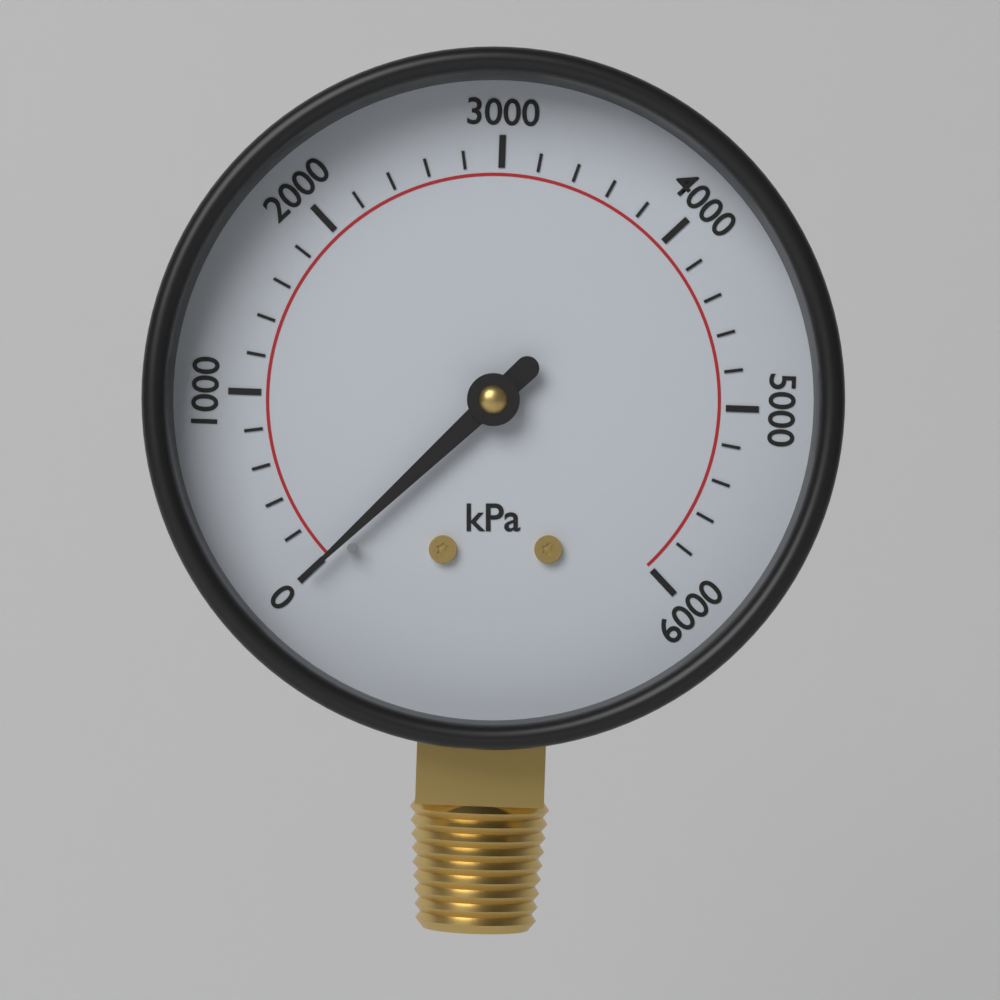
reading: 0 kPa
